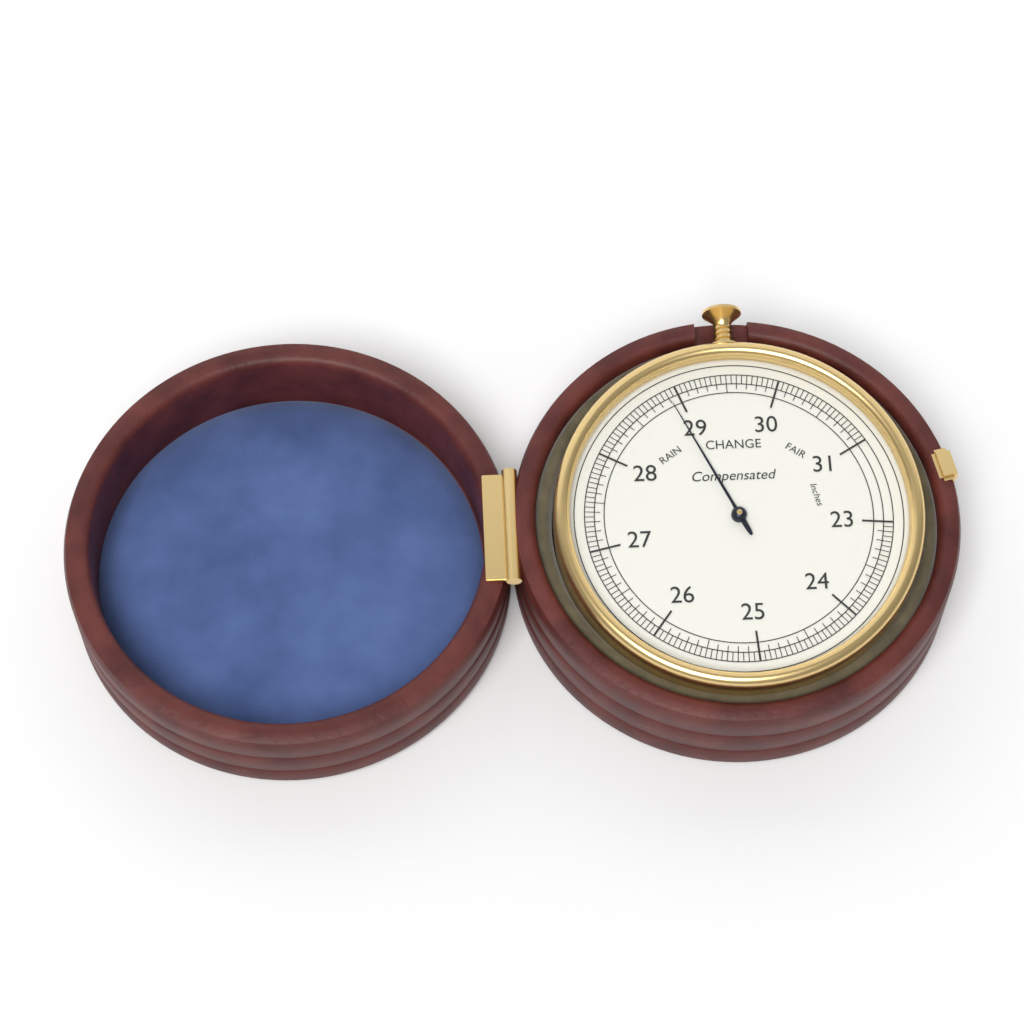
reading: 28.90 inches
